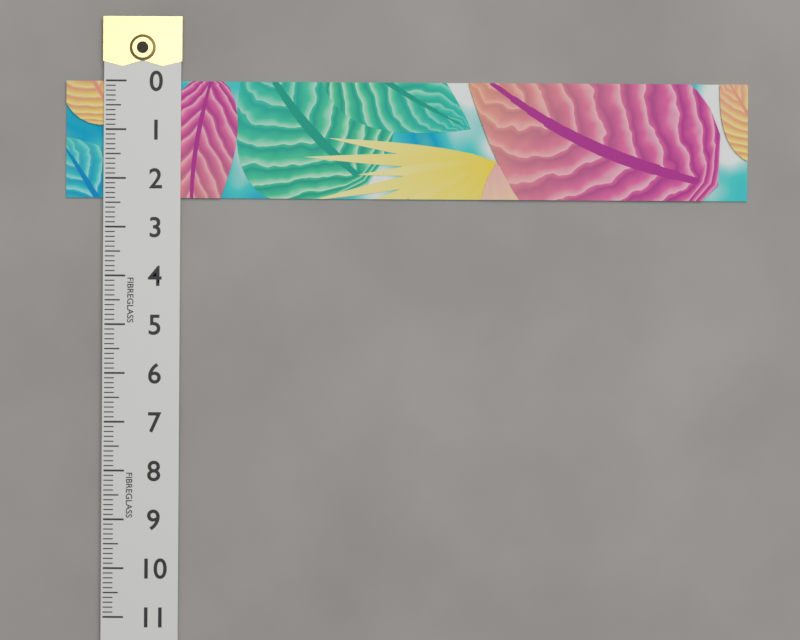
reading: 2.4 (no unit)
